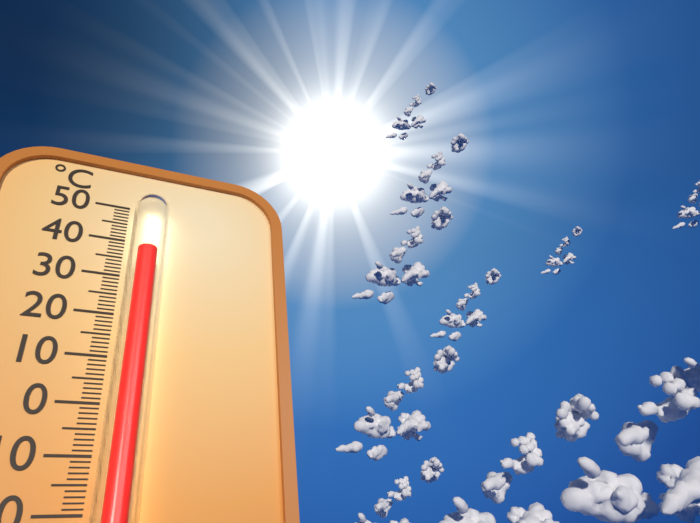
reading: 35 °C
